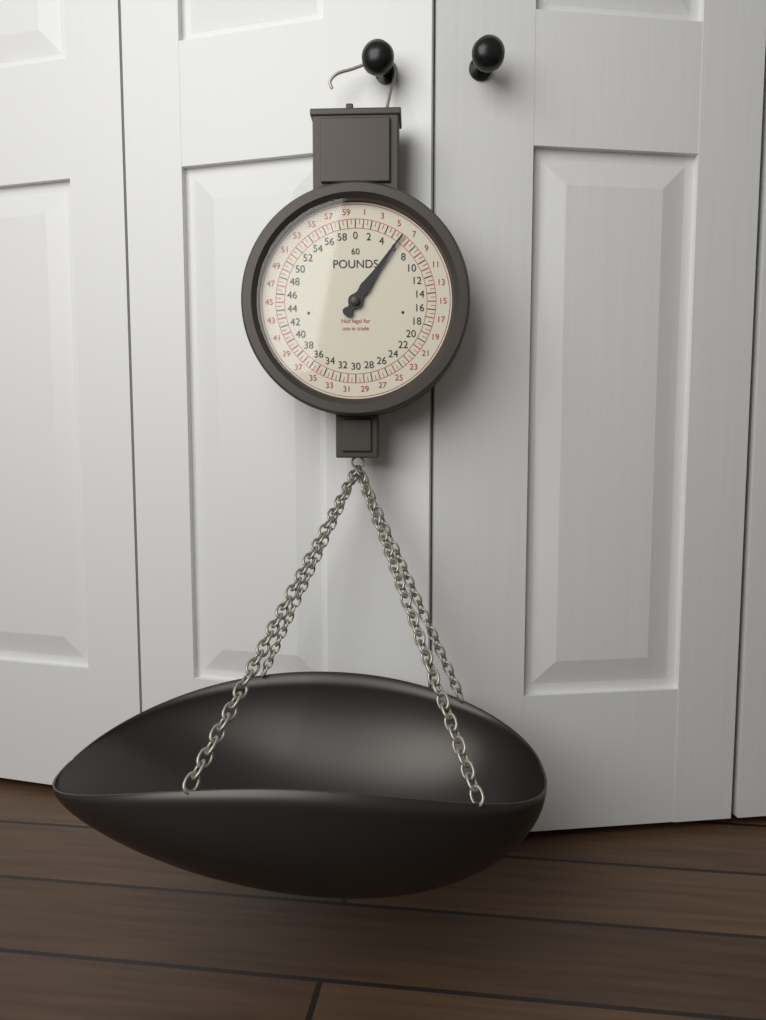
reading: 6.0 lb
